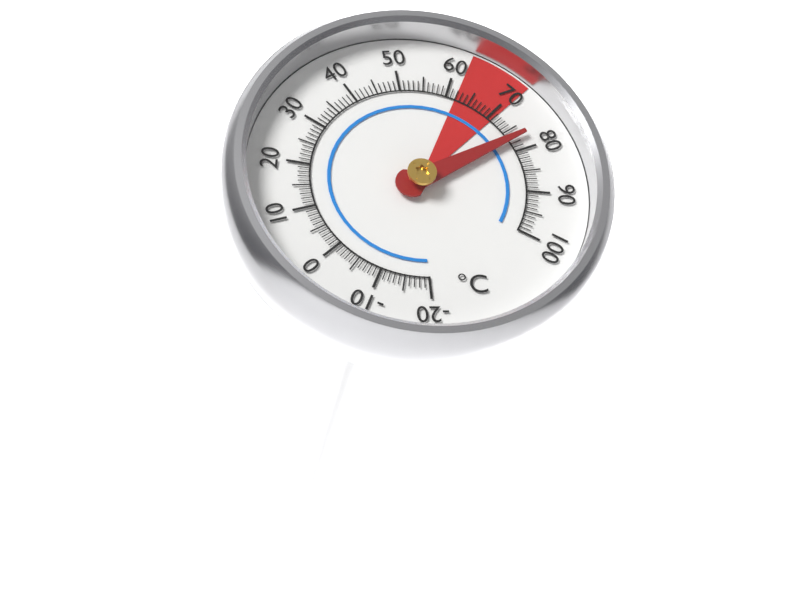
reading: 77 °C
